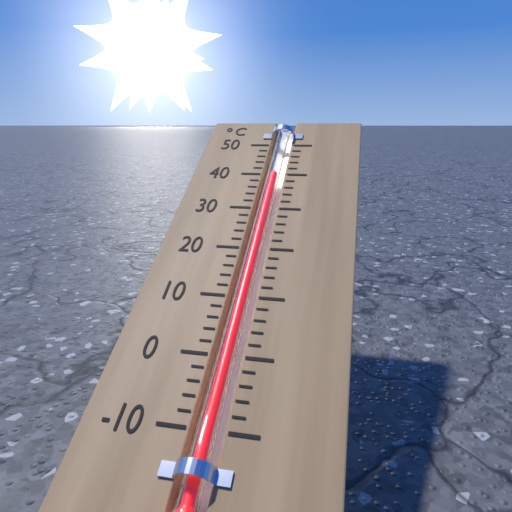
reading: 40 °C
